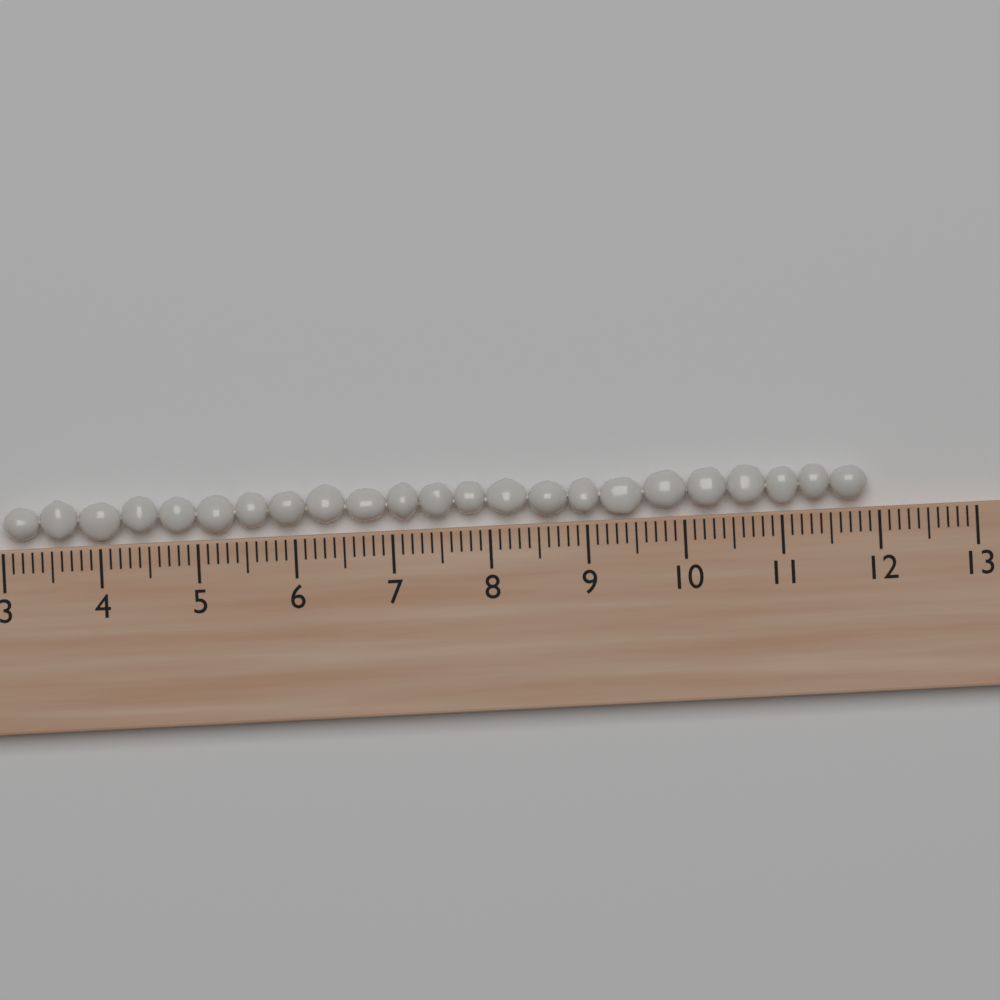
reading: 11.9 (no unit)
